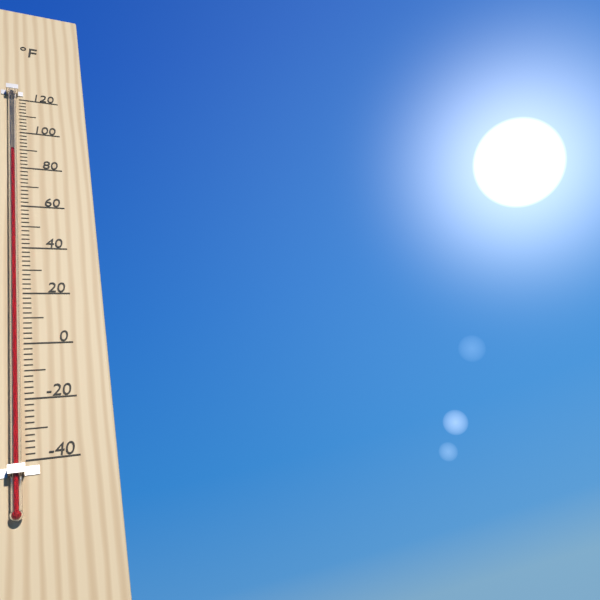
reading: 88 °F
